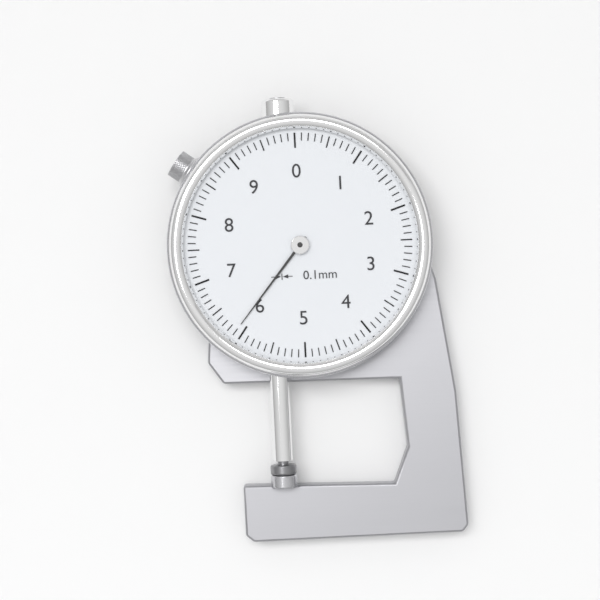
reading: 6.1 mm
